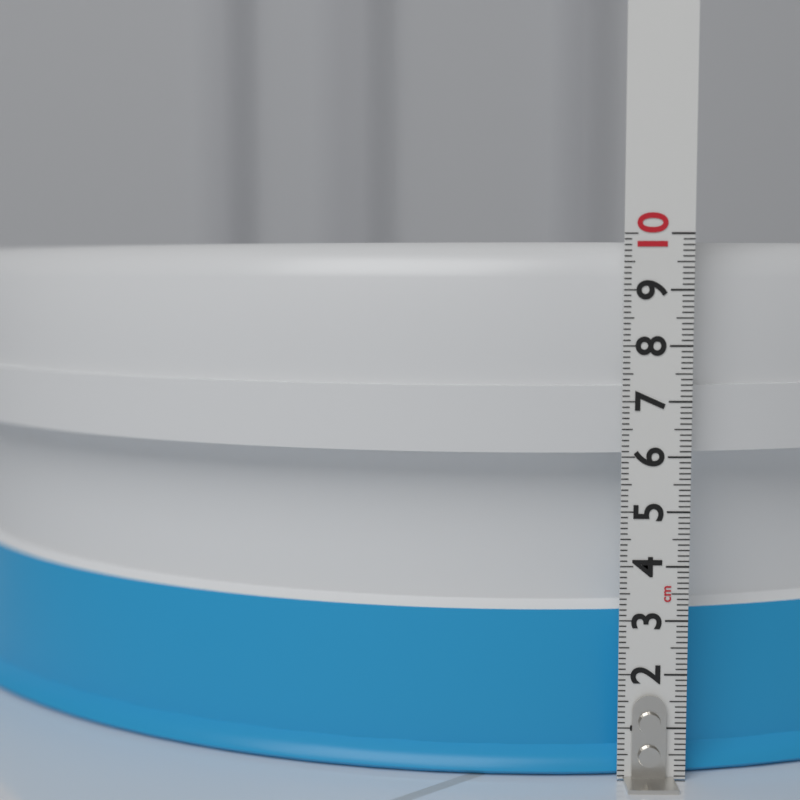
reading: 9.9 cm
